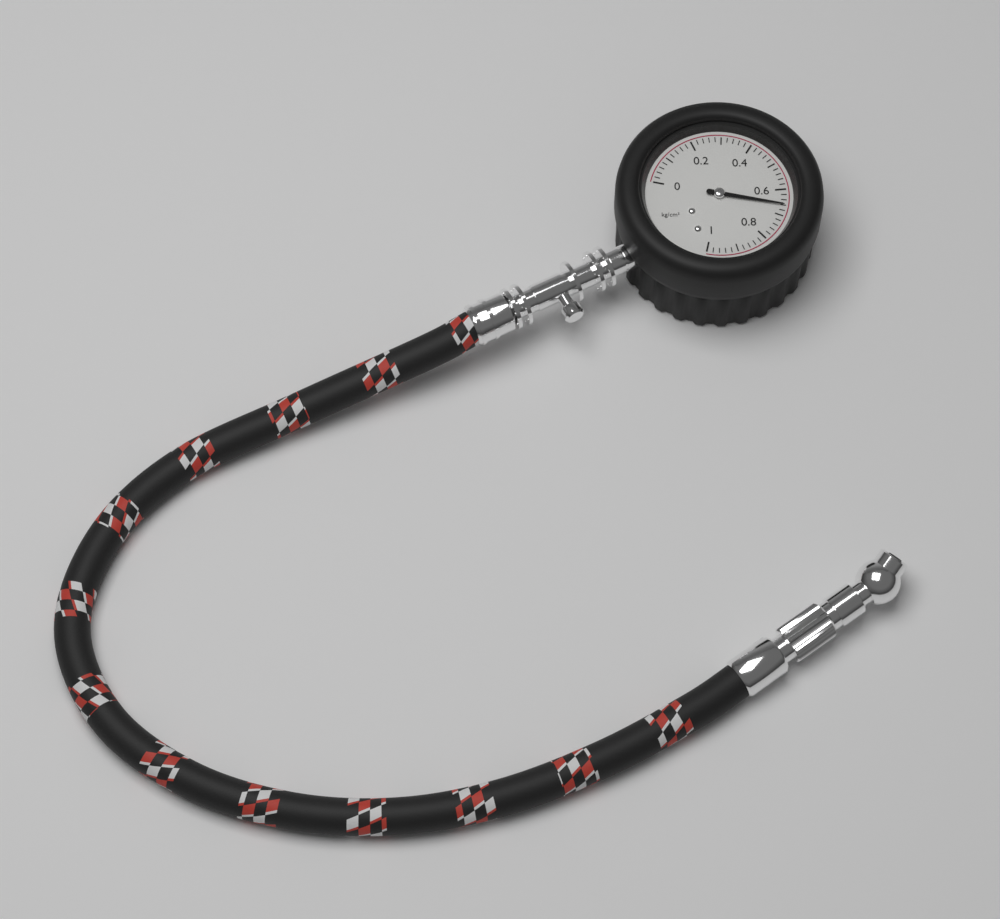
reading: 0.66 kg/cm²
